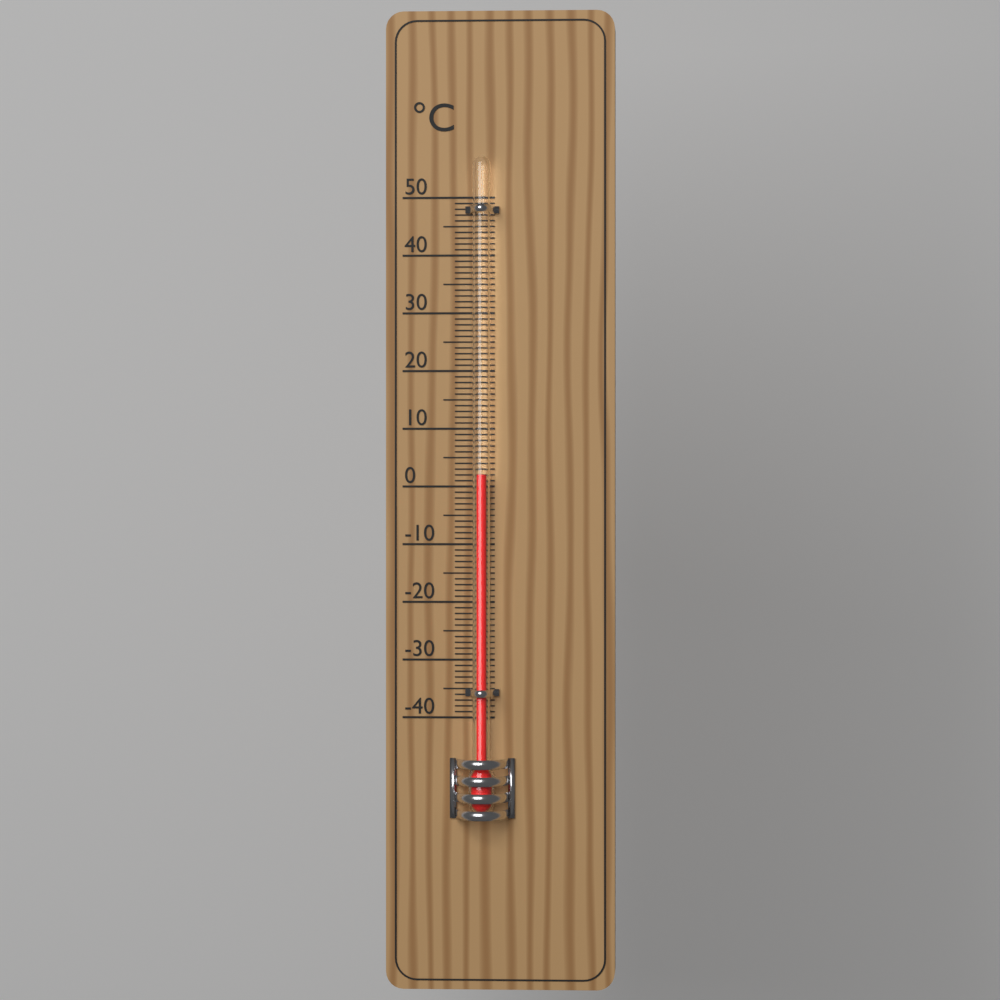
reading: 2 °C
